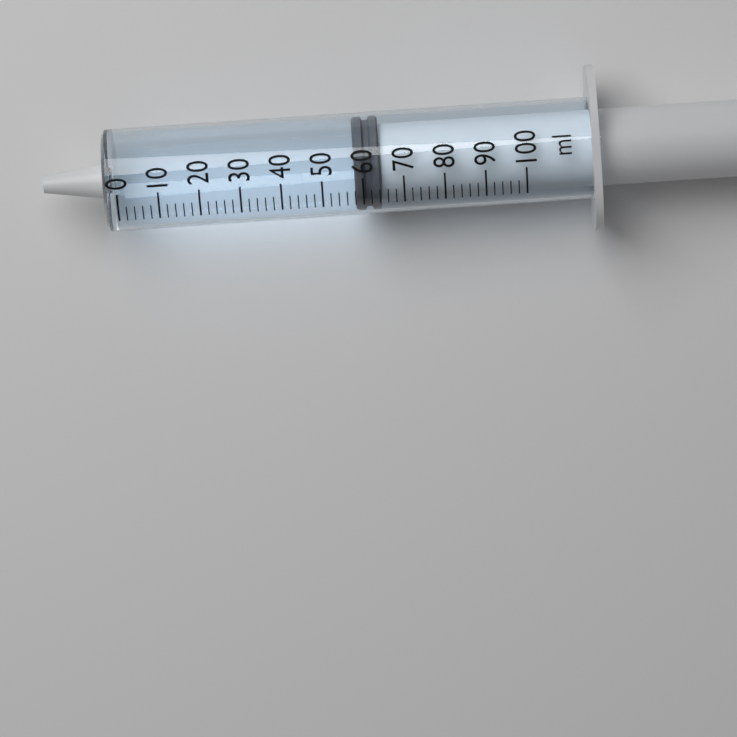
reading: 58 ml
